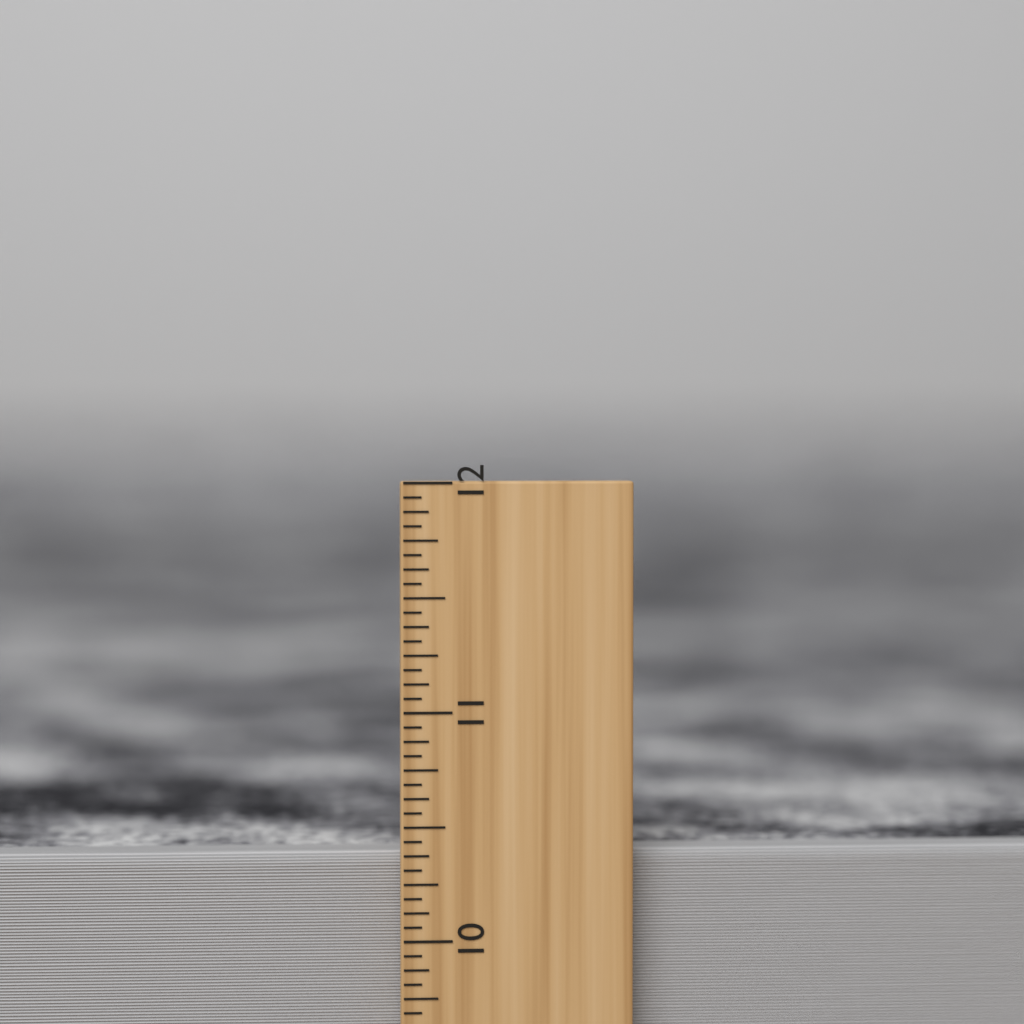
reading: 10.3750 inch
